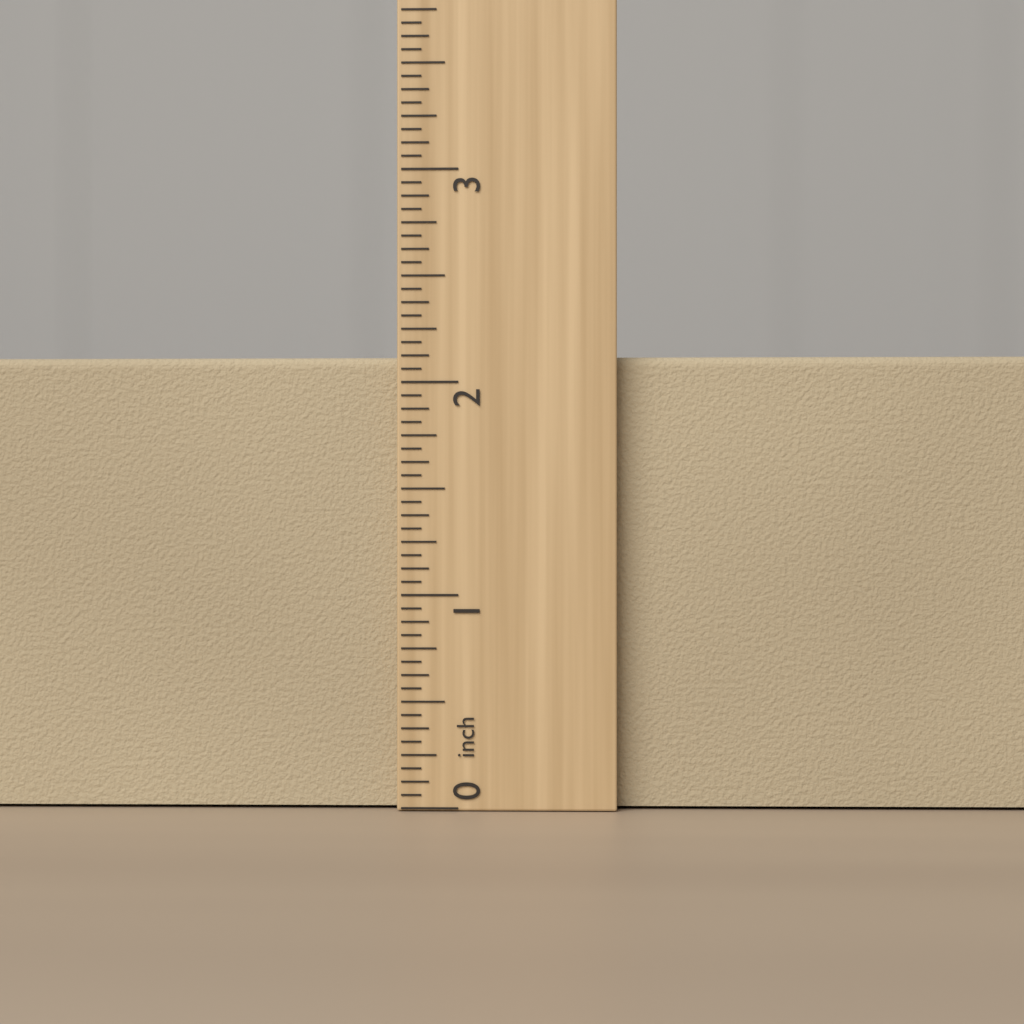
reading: 2.1250 inch
